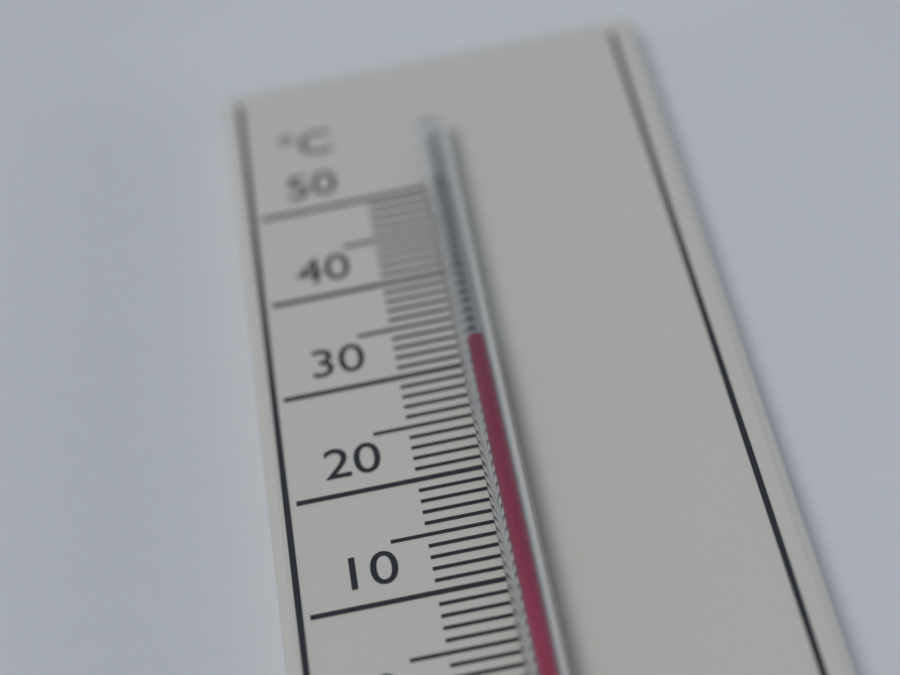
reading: 30 °C
